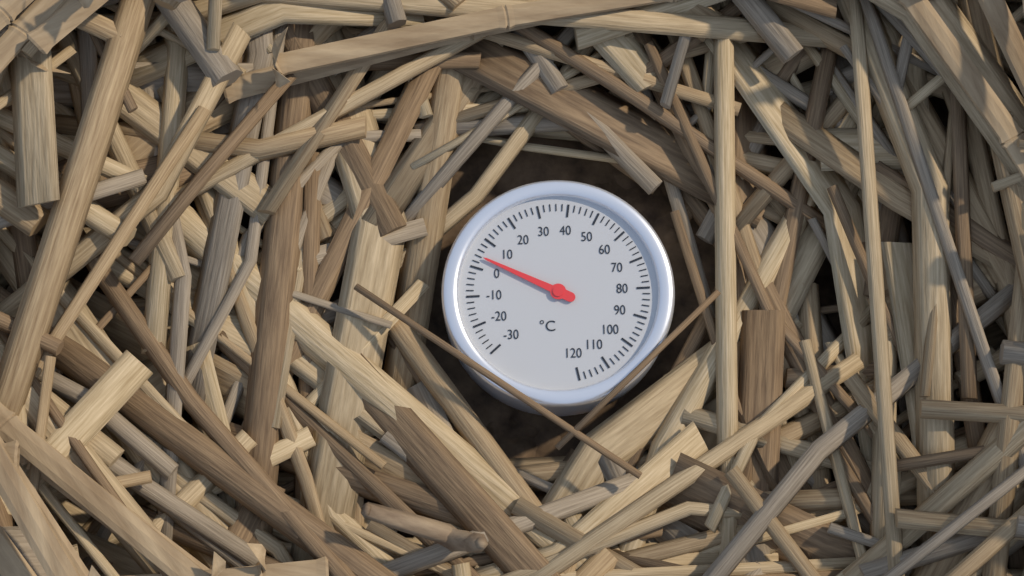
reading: 4 °C
